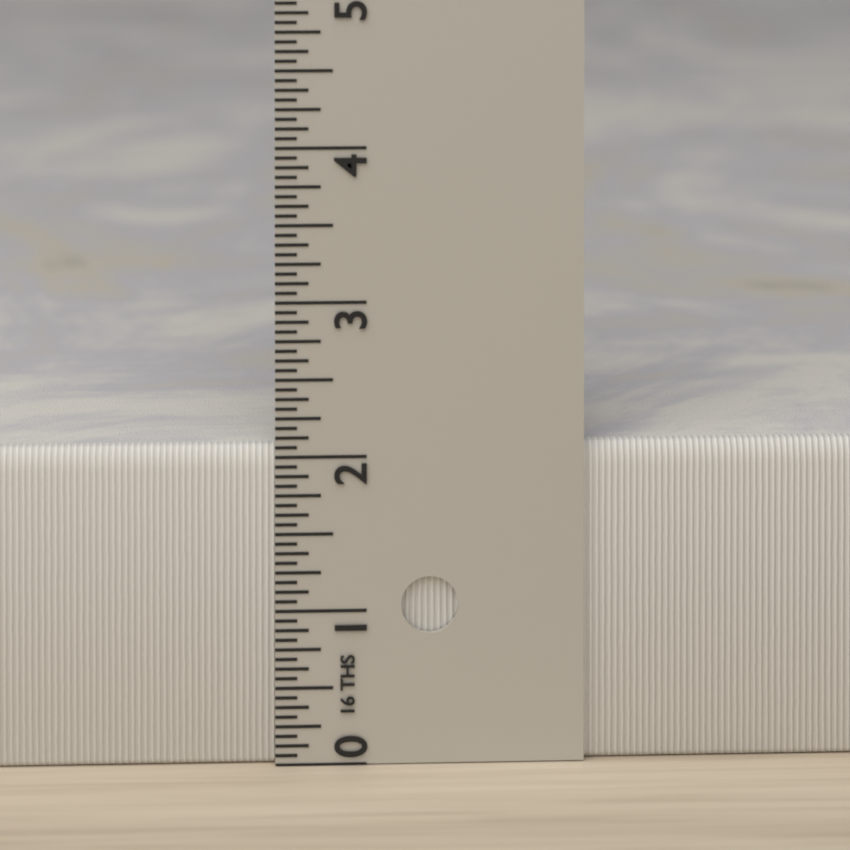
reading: 2.0625 in
